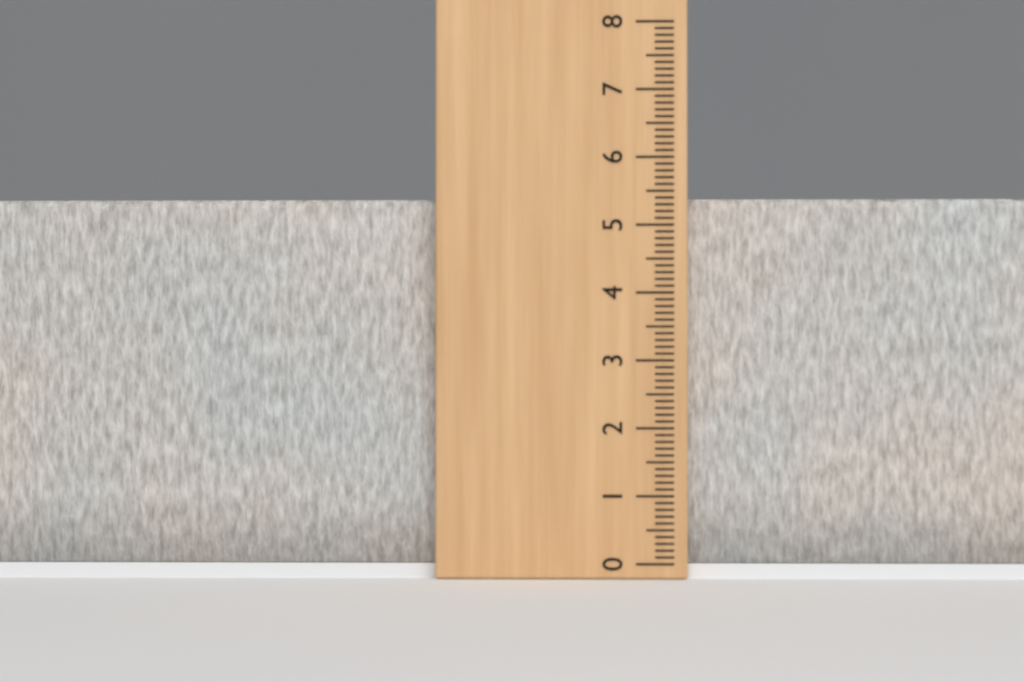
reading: 5.4 (no unit)
